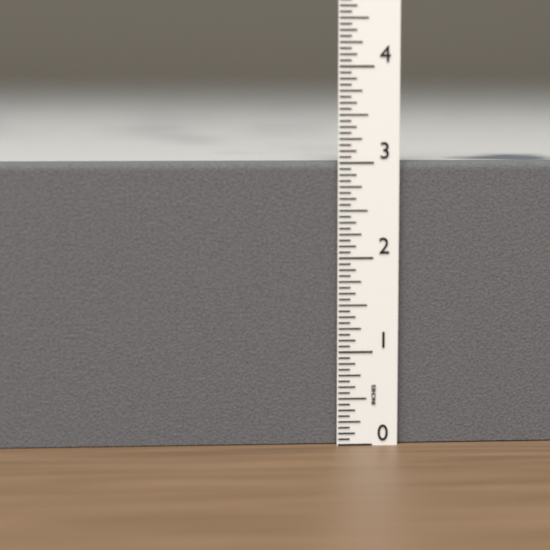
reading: 3.0000 in
